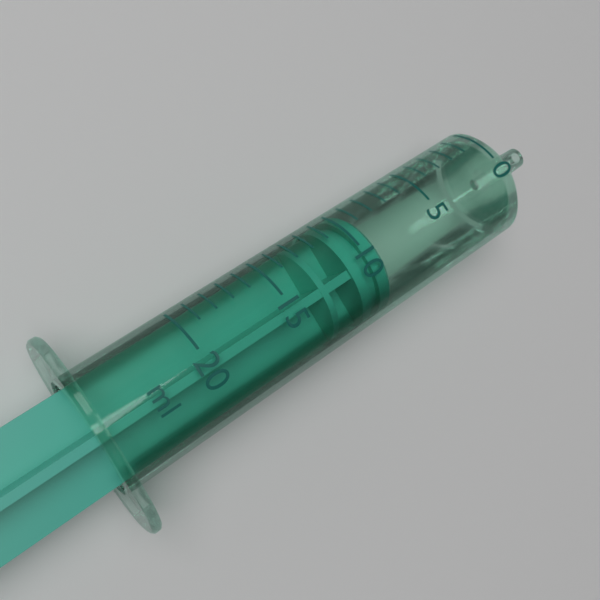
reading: 9 ml
